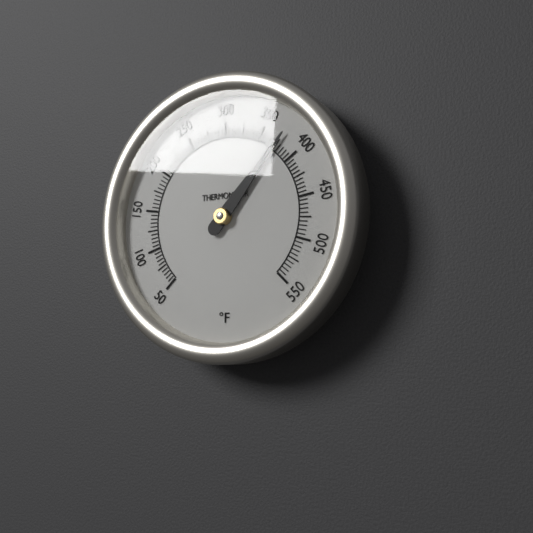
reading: 375 °F
